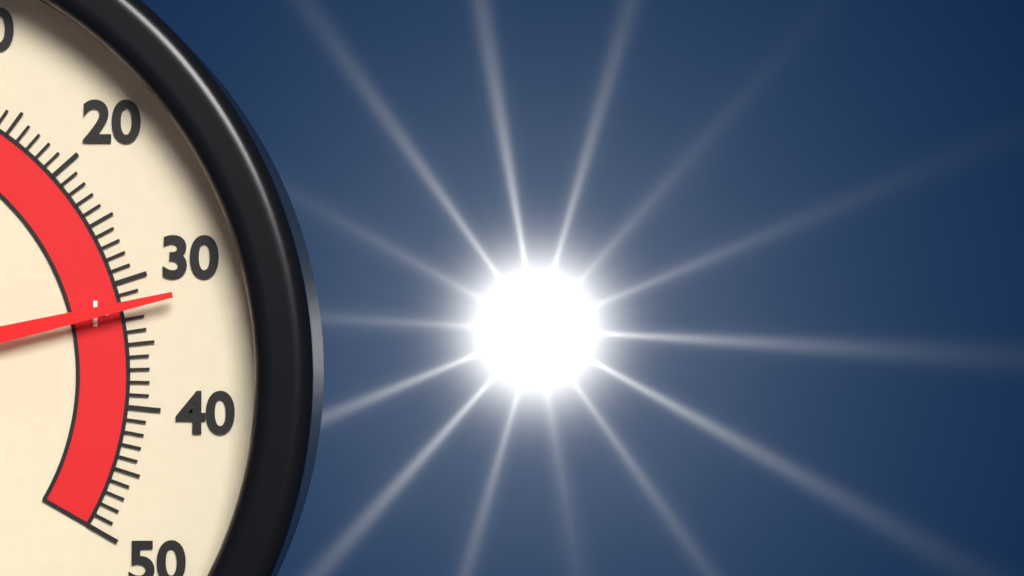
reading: 32 °C
